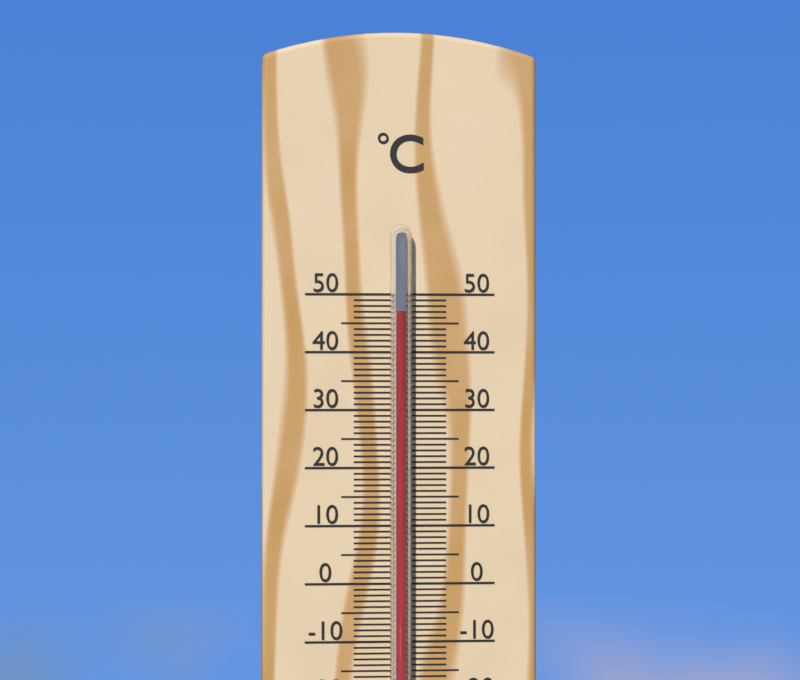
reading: 47 °C
